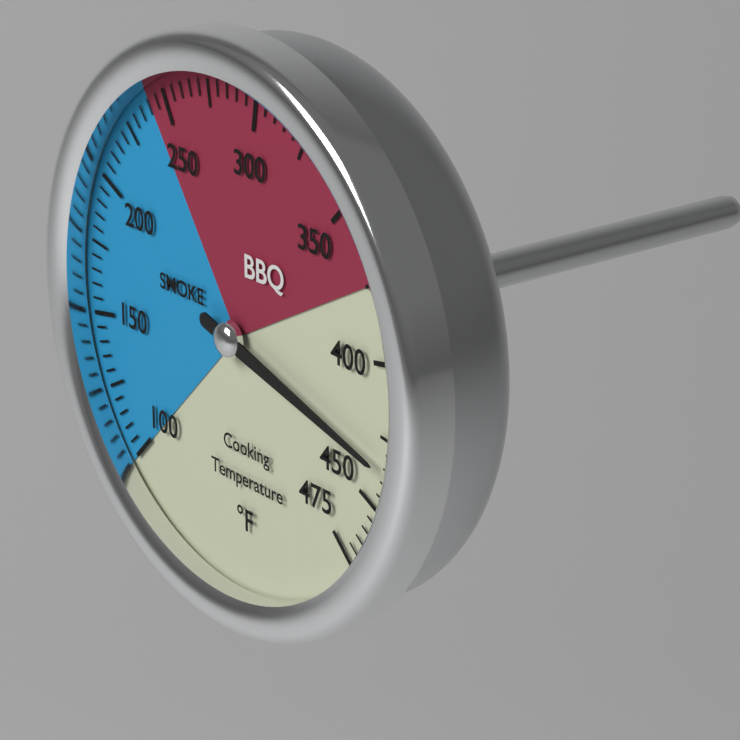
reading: 435 °F
